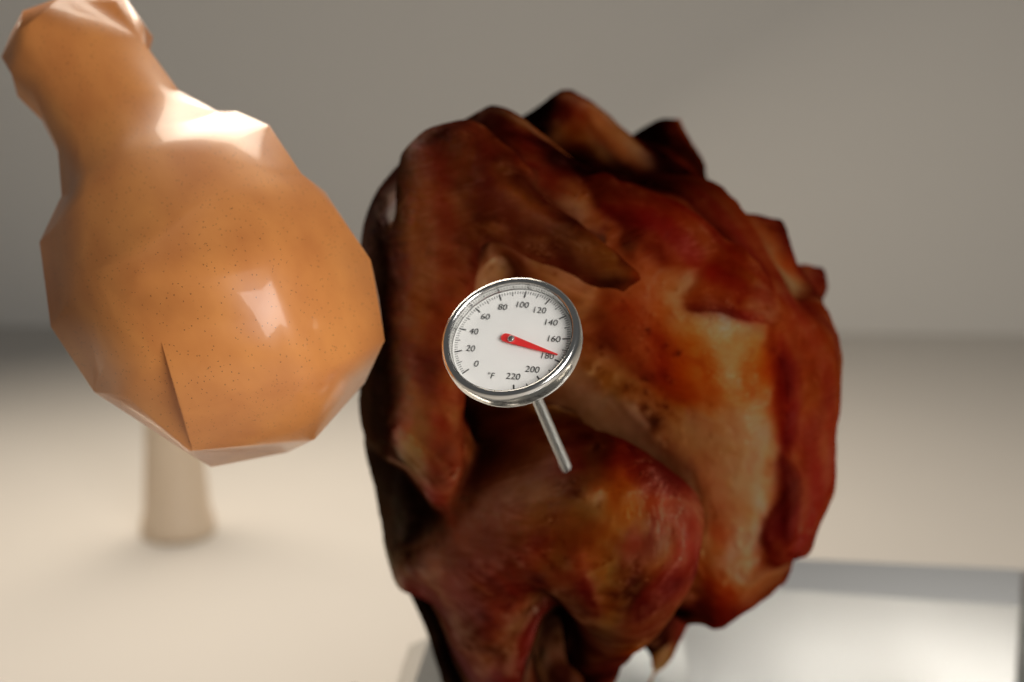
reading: 176 °F
